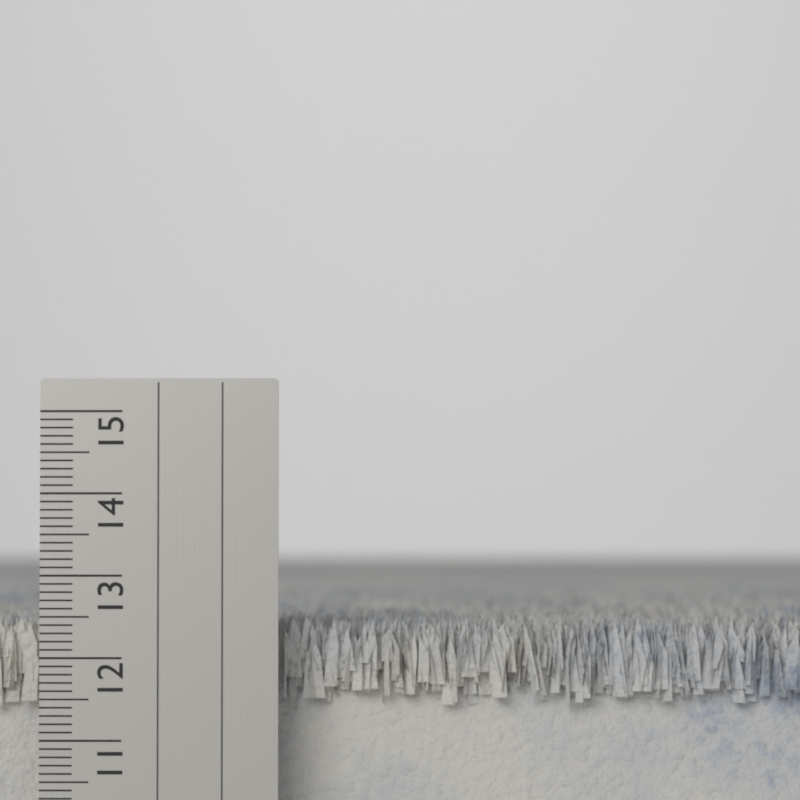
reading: 12.5 cm
